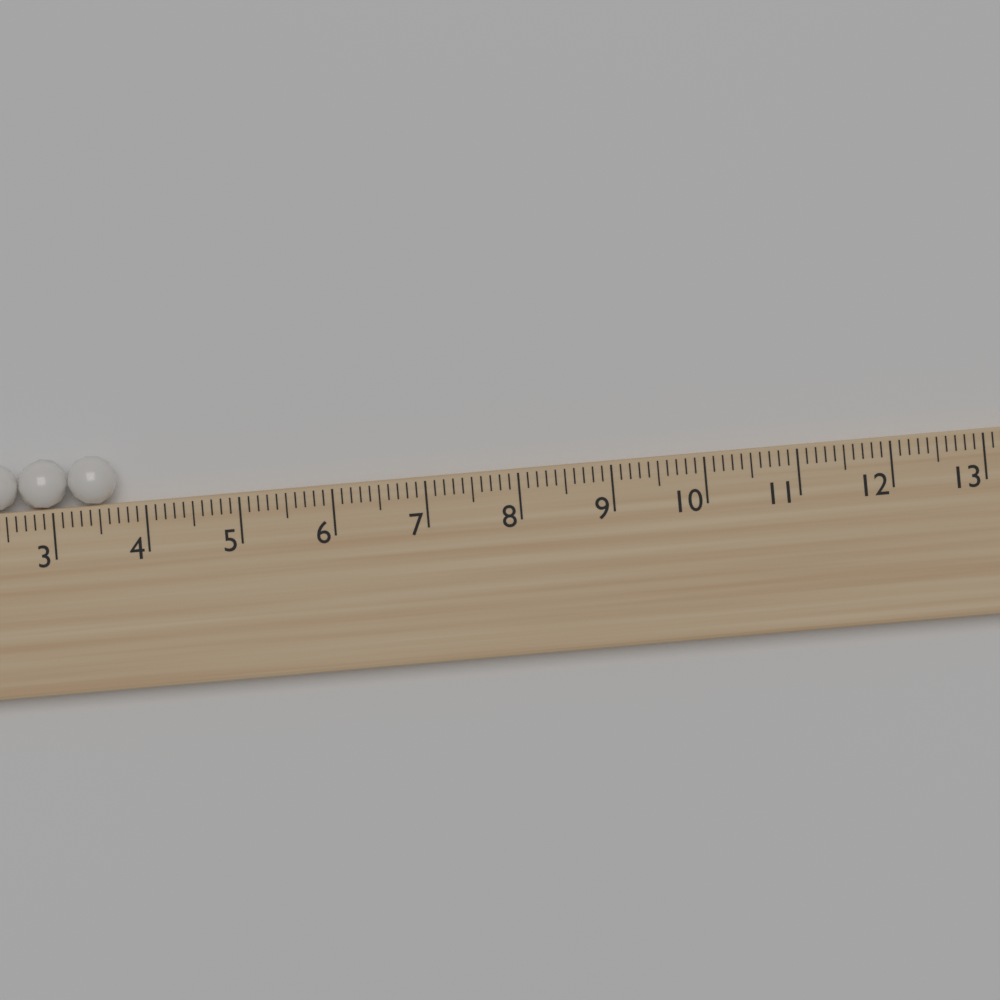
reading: 3.7 (no unit)
